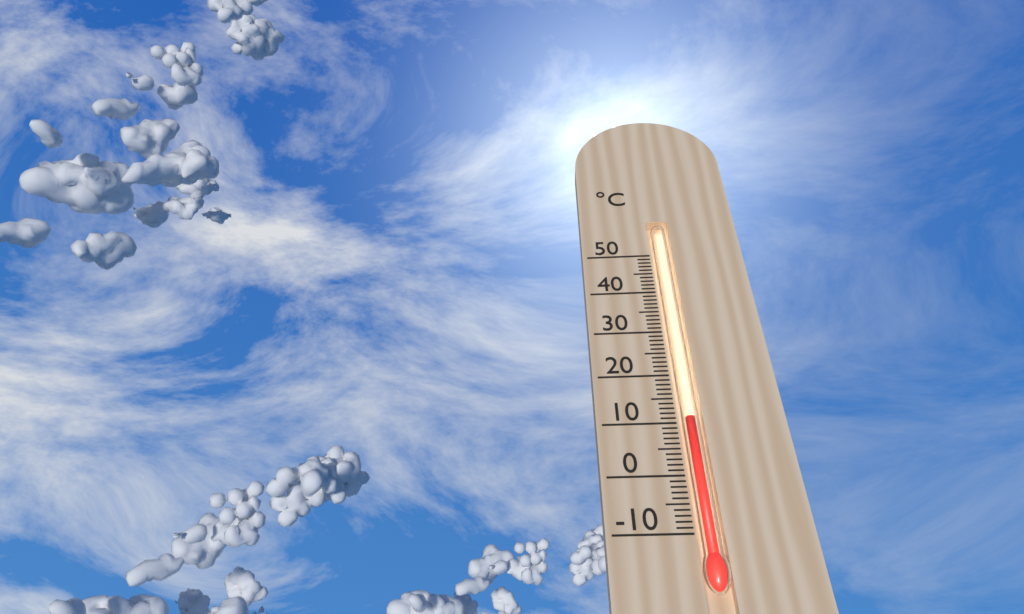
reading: 11 °C
